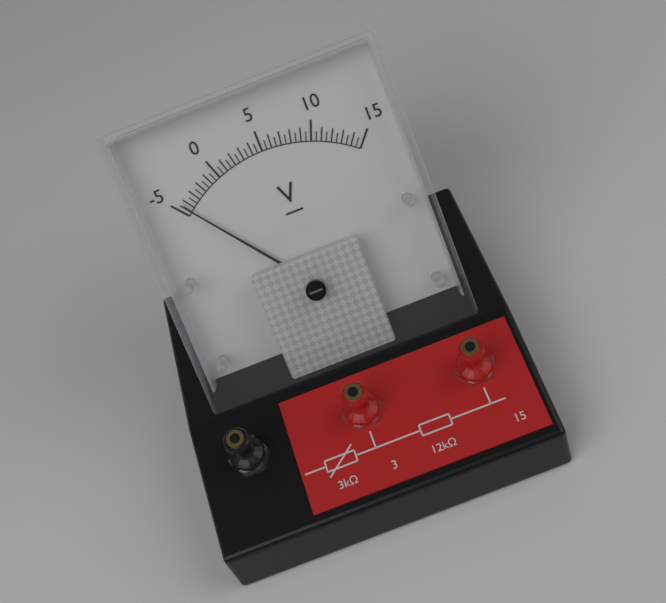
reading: -4.5 V
